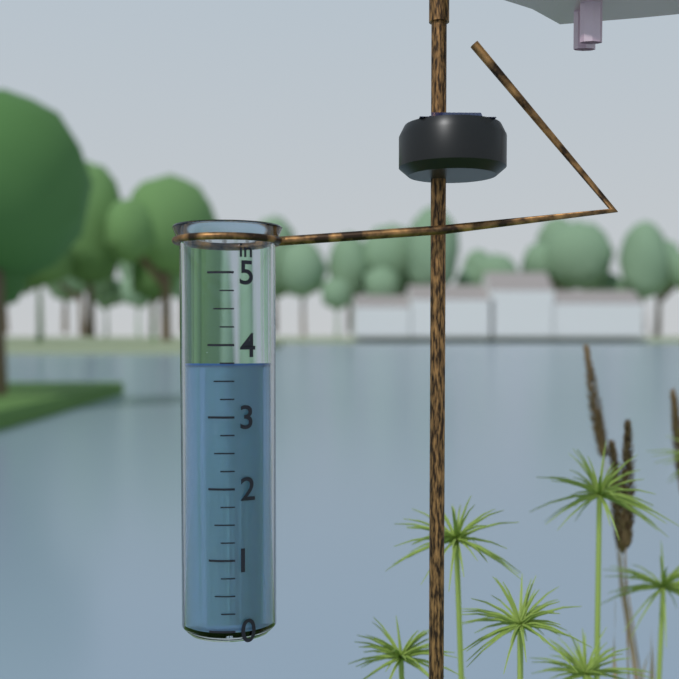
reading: 3.75 in
